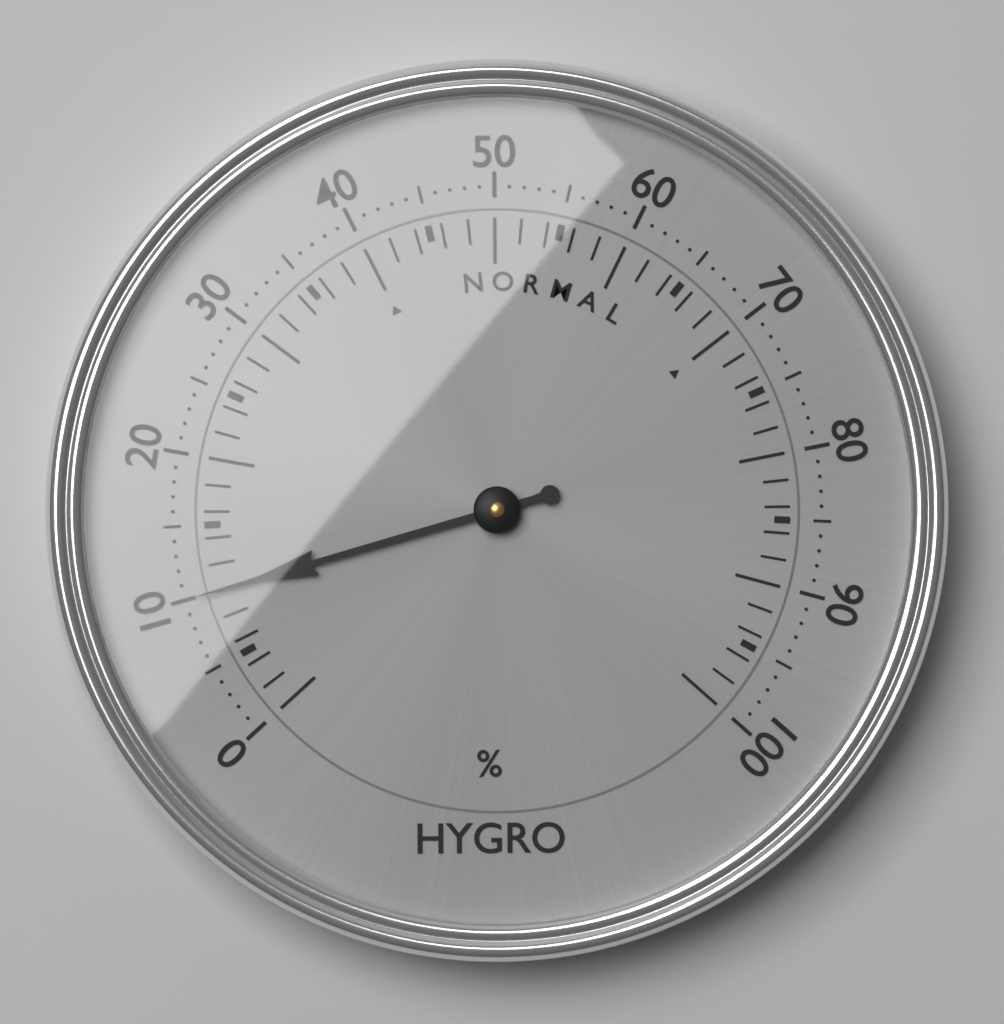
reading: 10 %
